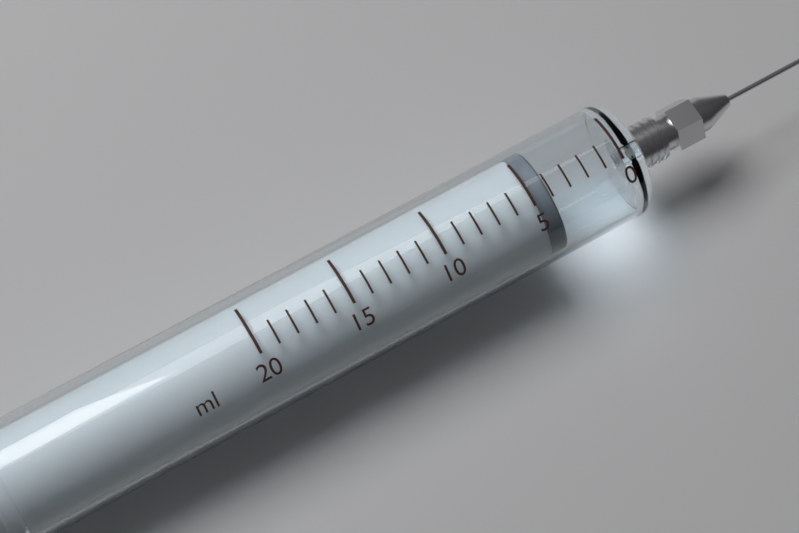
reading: 4 ml
